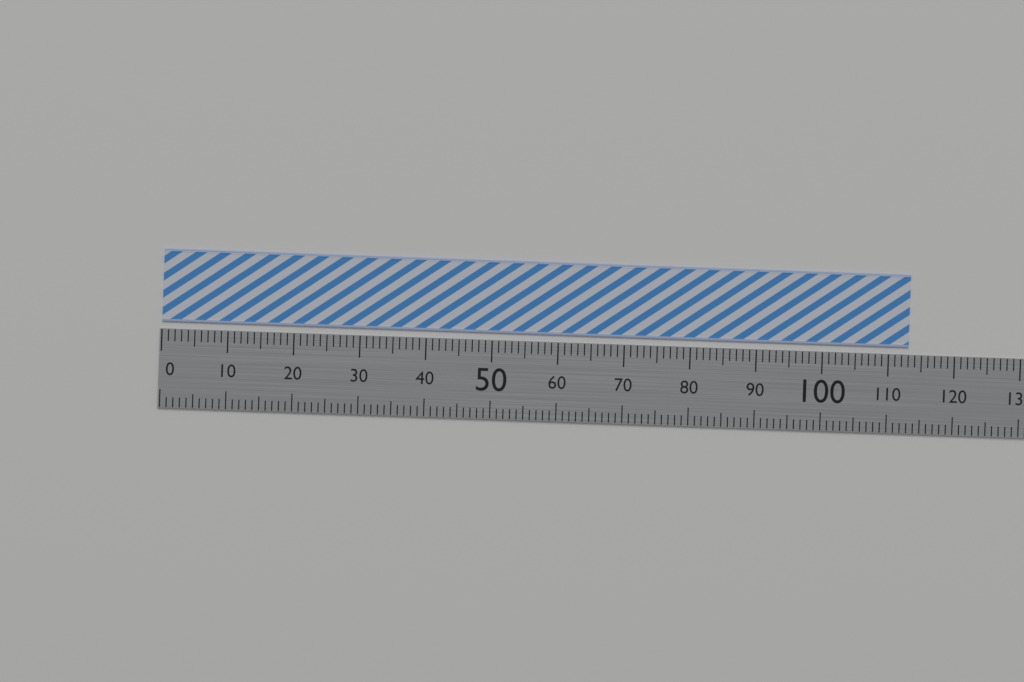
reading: 113 (no unit)
